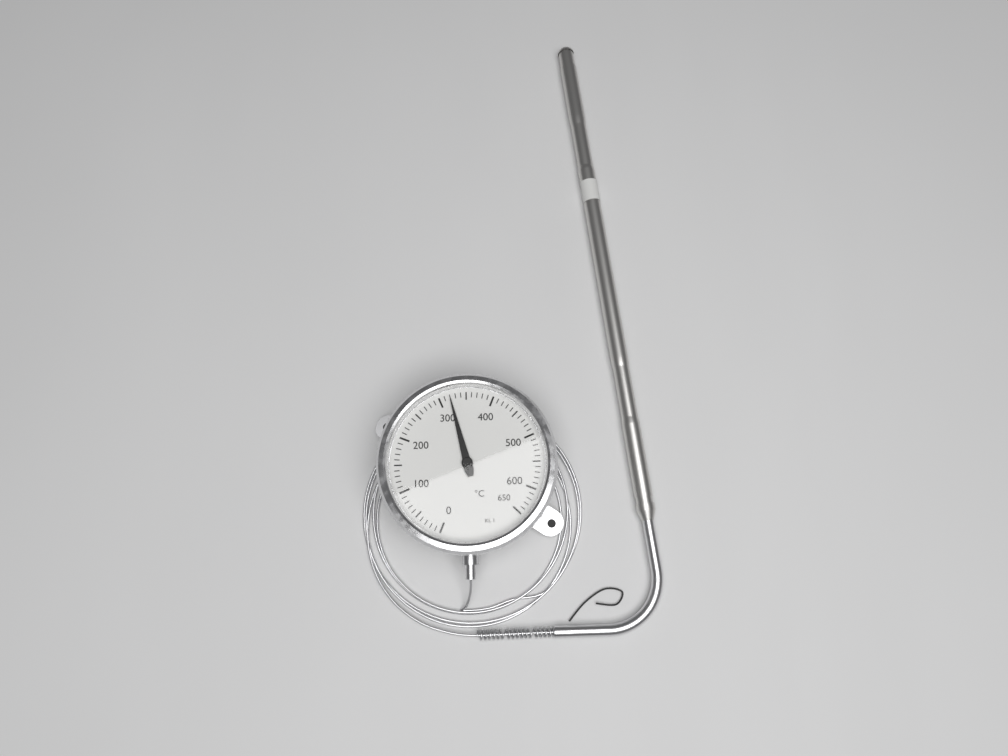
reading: 320 °C
